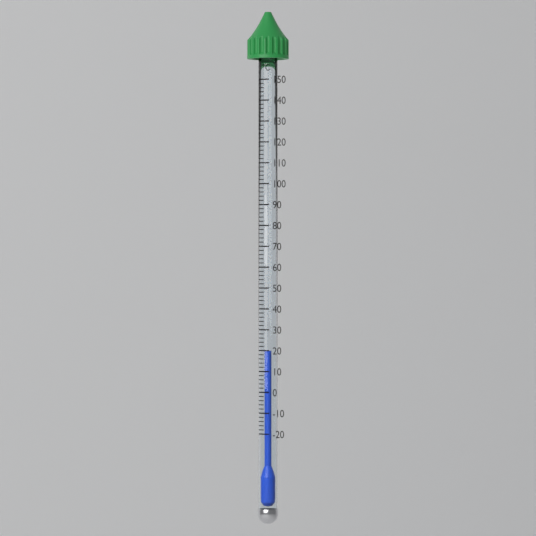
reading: 20 °C
